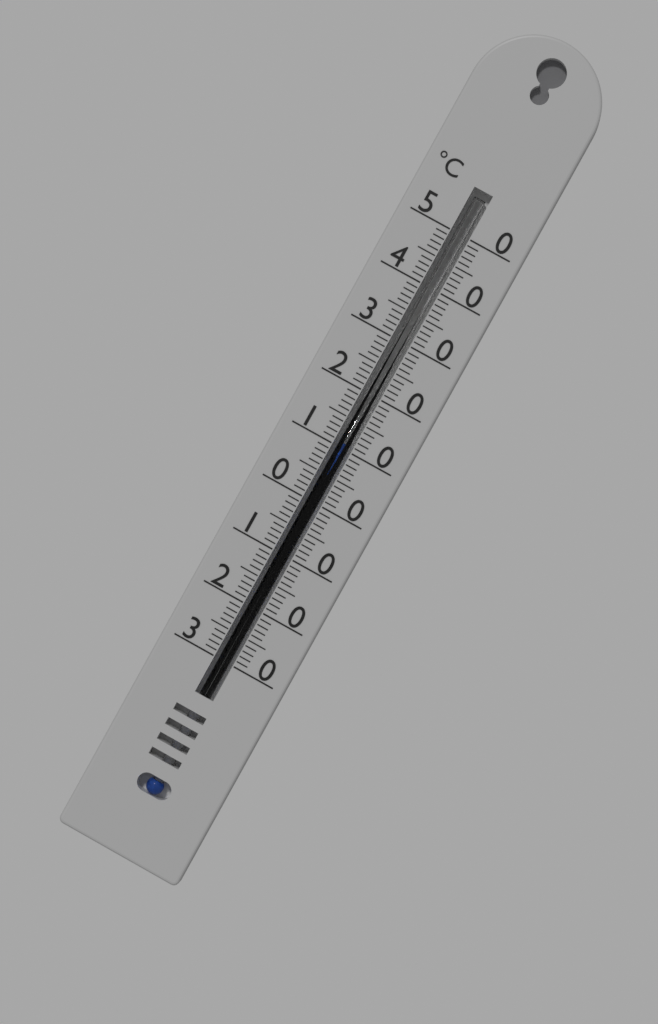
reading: 11 °C
